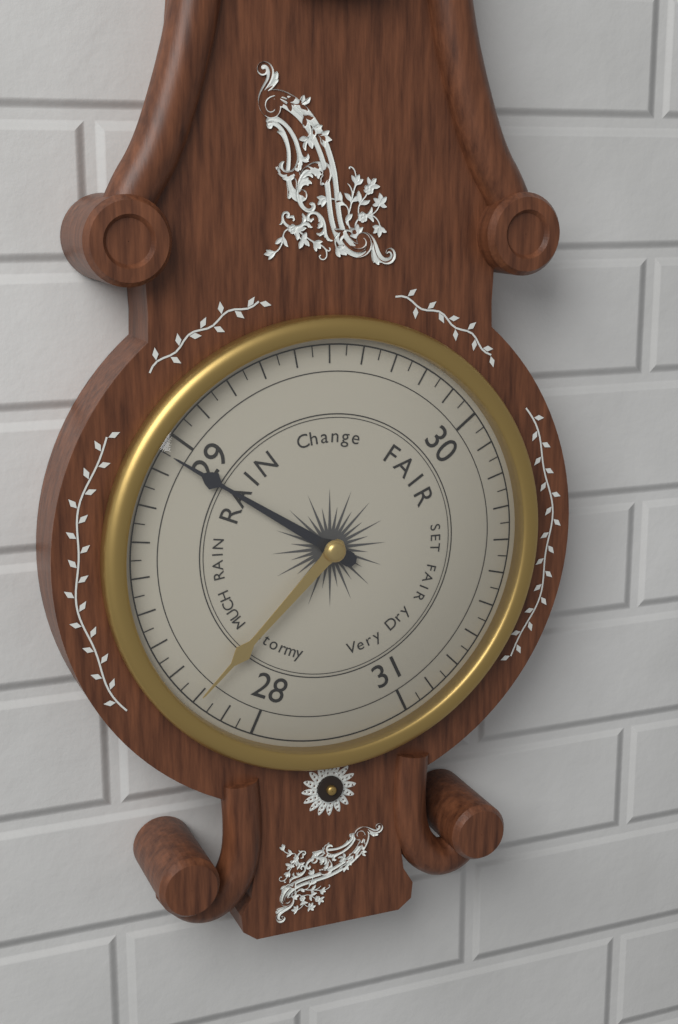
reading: 28.95 (no unit)
